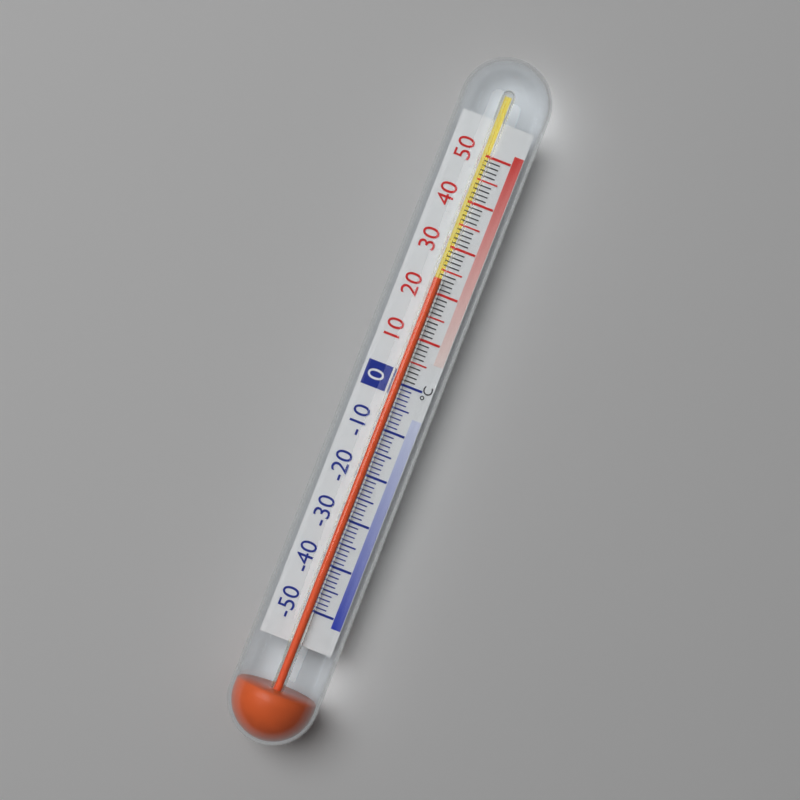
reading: 23 °C
